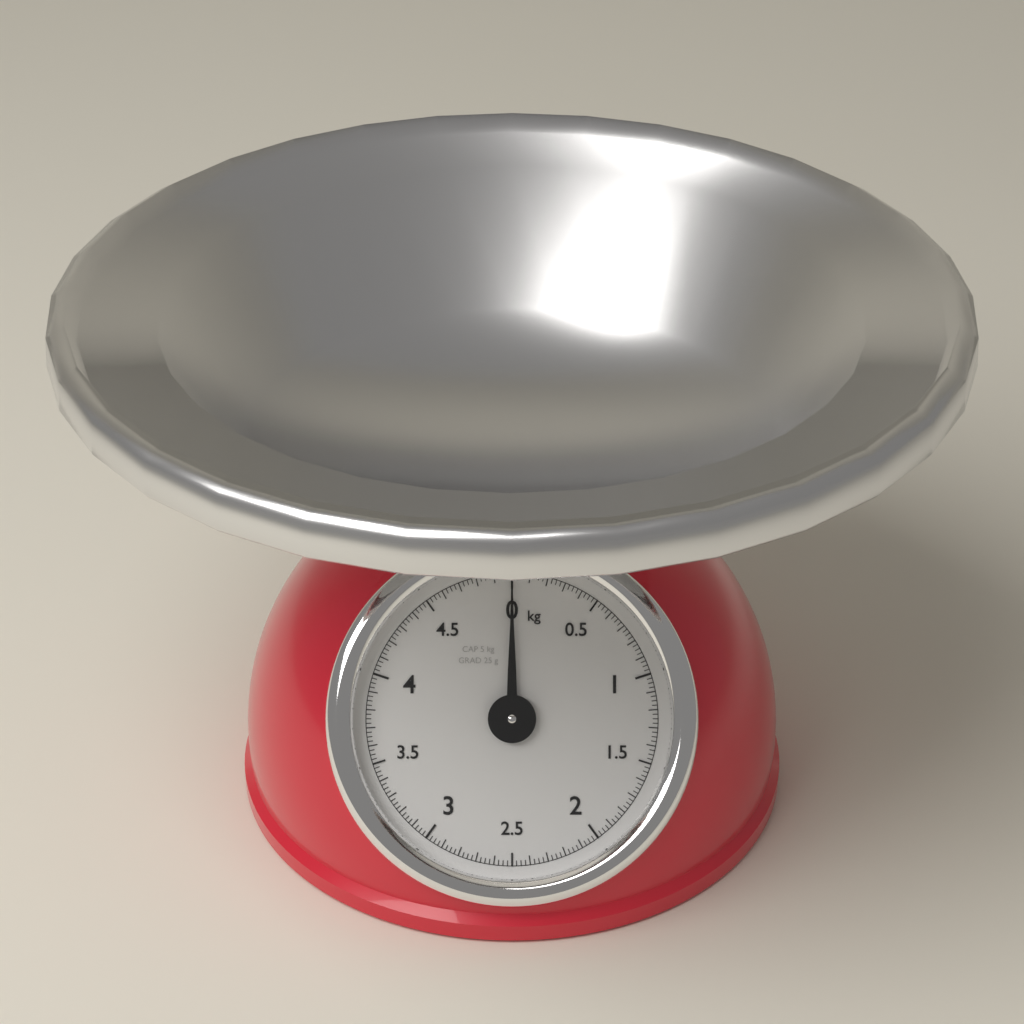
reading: 0.000 kg
